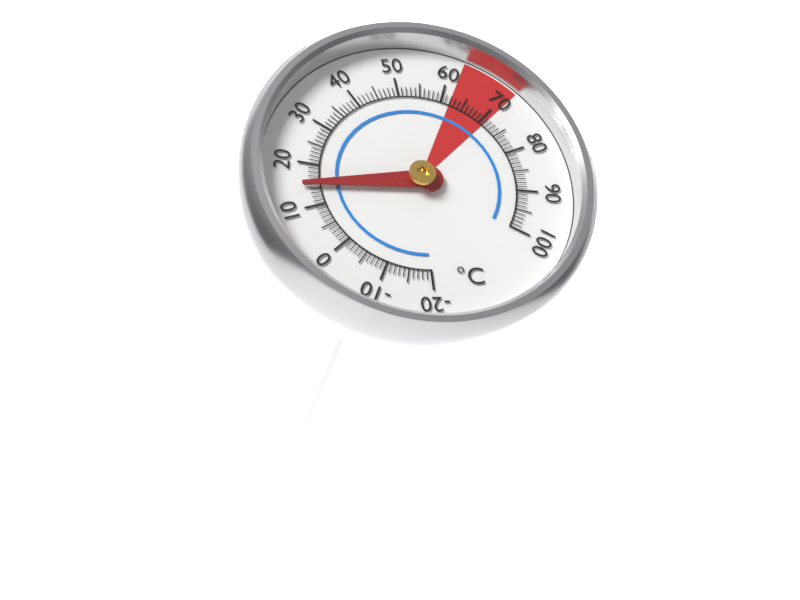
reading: 15 °C
